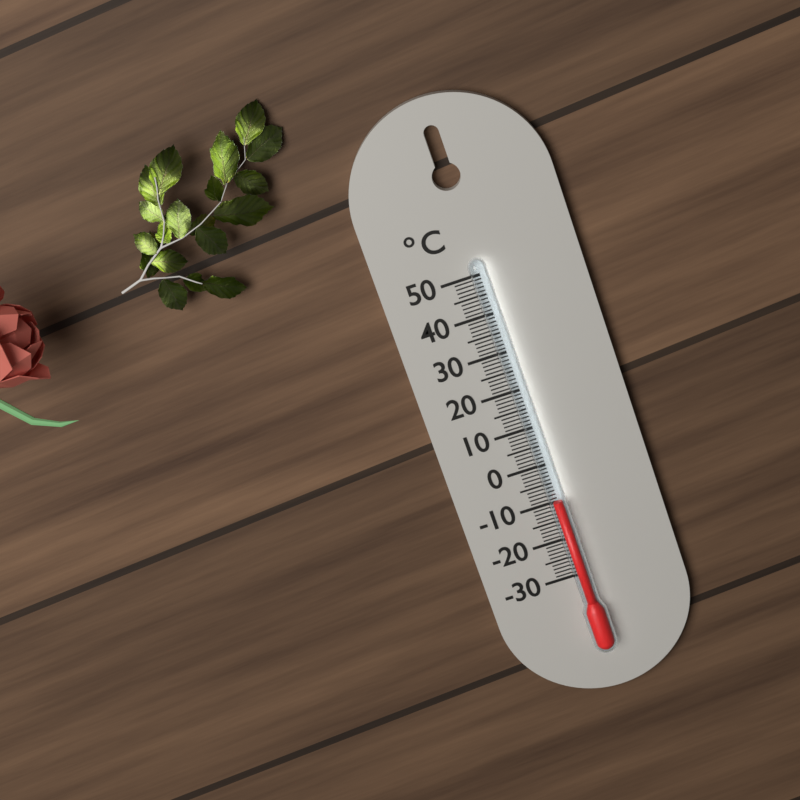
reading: -9 °C
